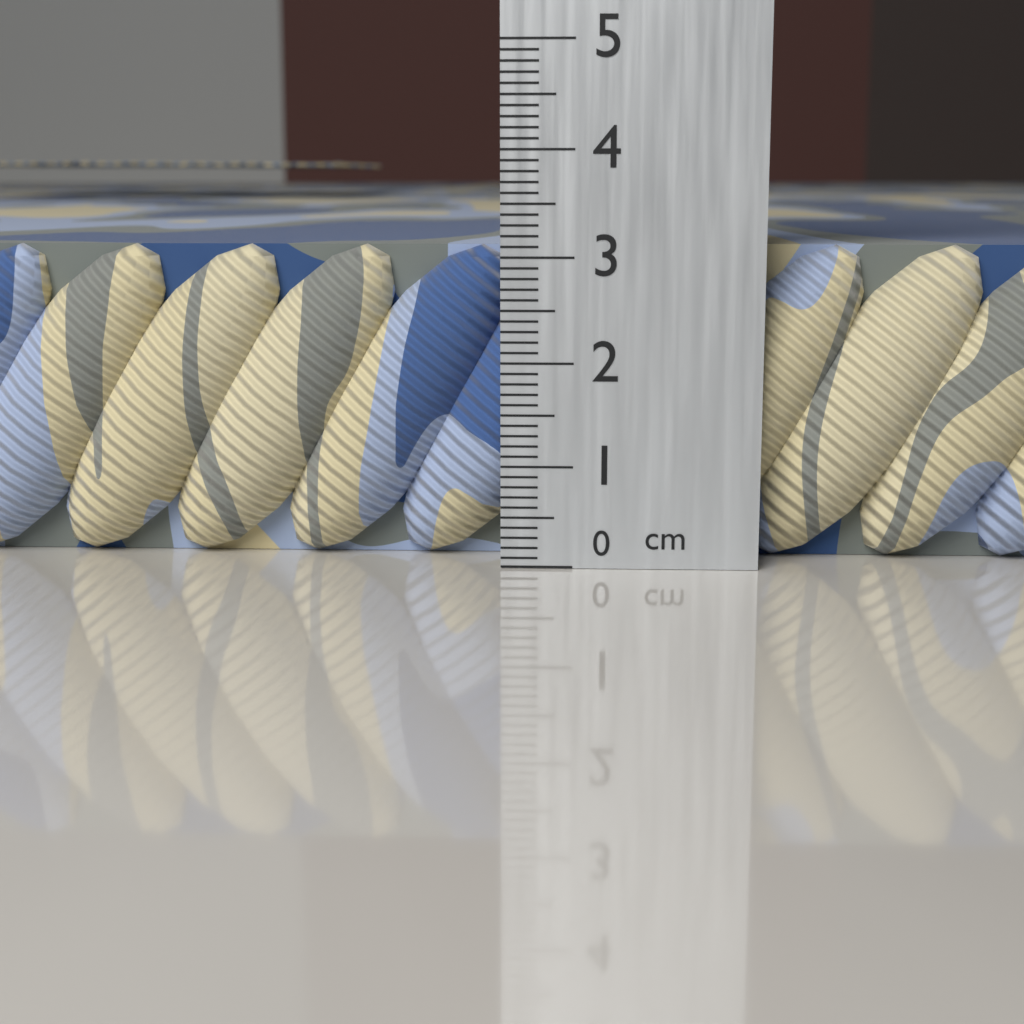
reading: 3.1 cm
